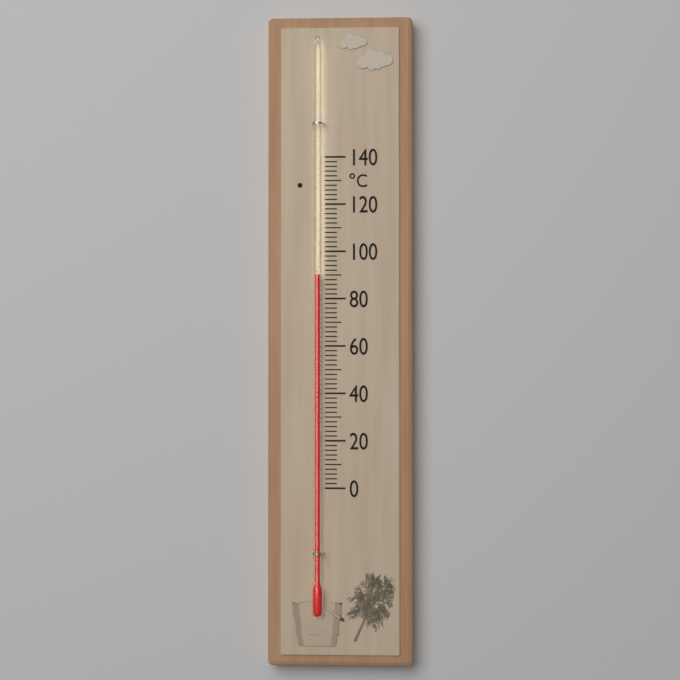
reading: 90 °C
